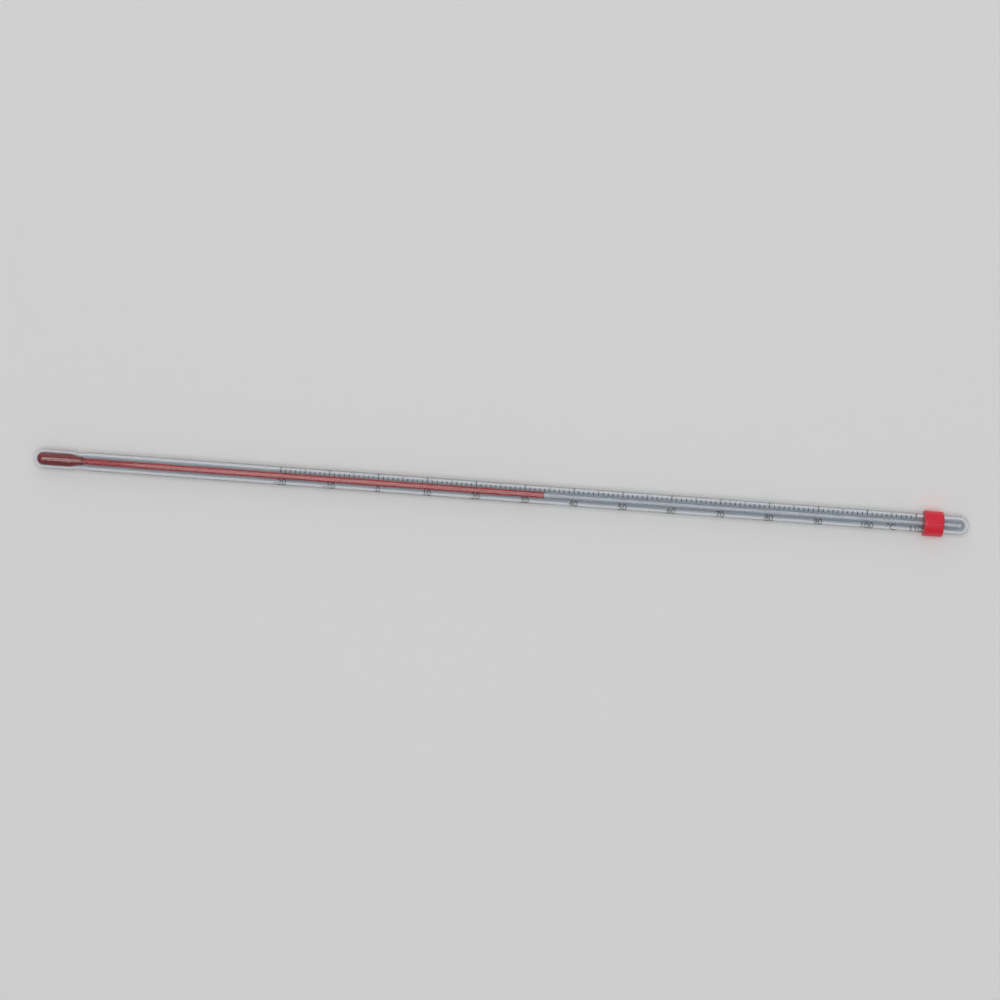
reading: 34 °C
